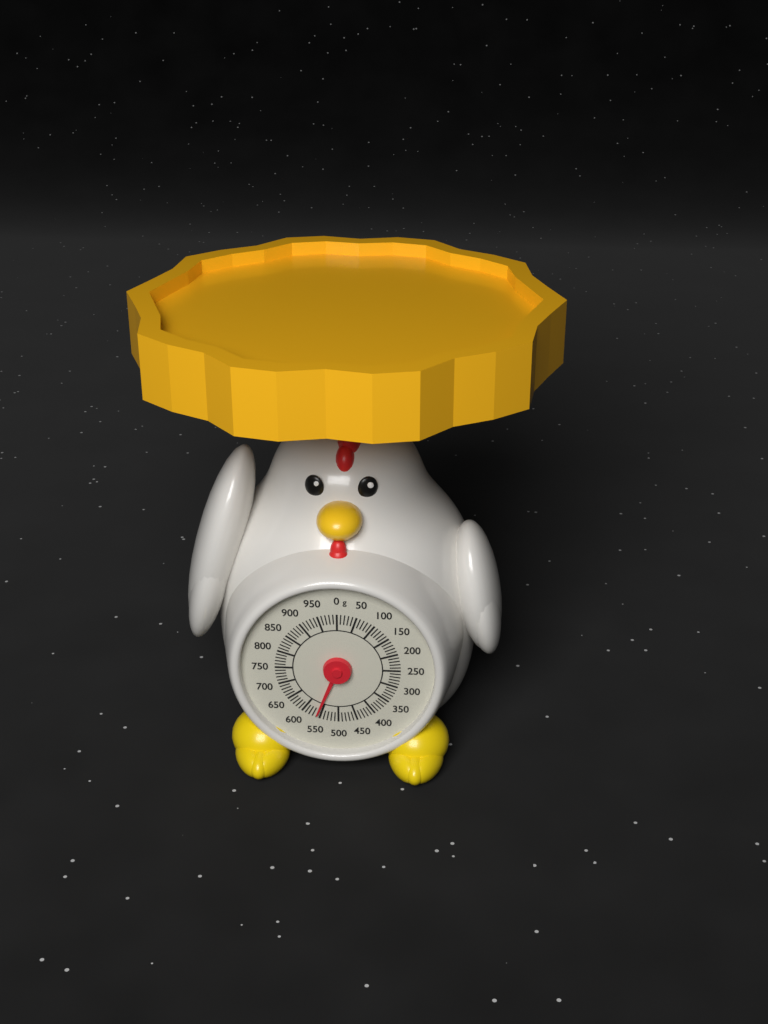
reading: 560 g
